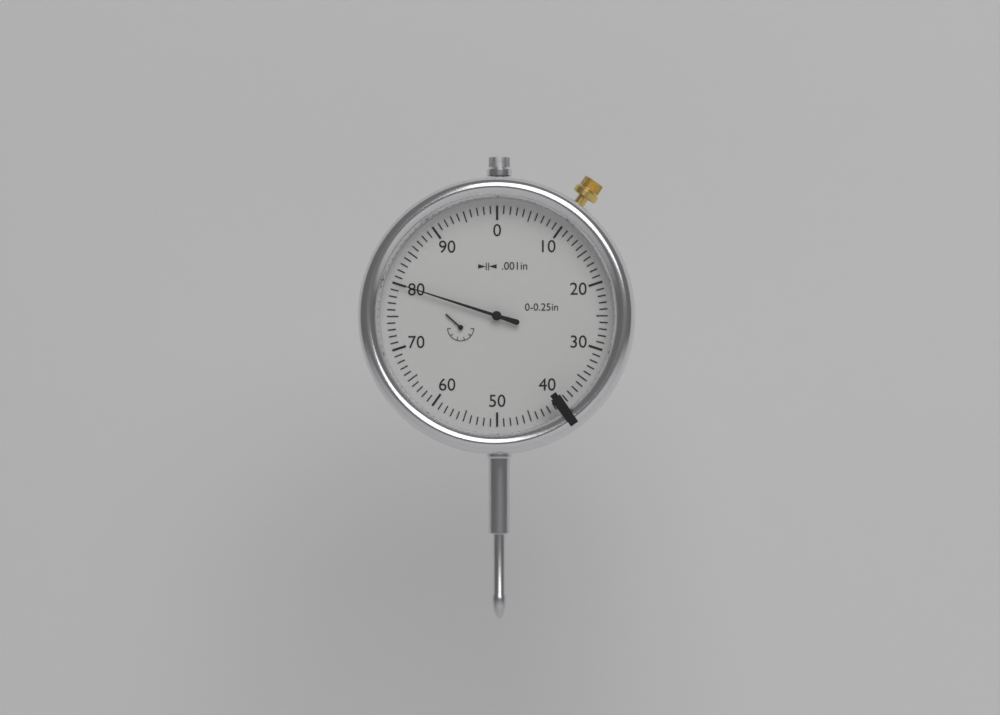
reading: 0.080 in
